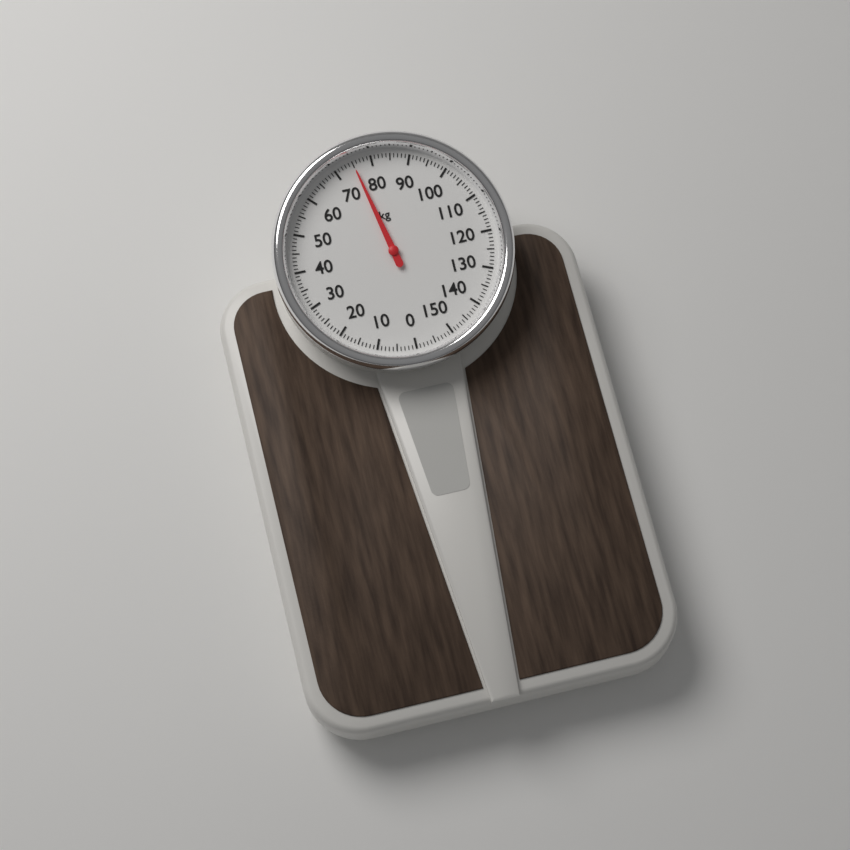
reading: 75 kg
